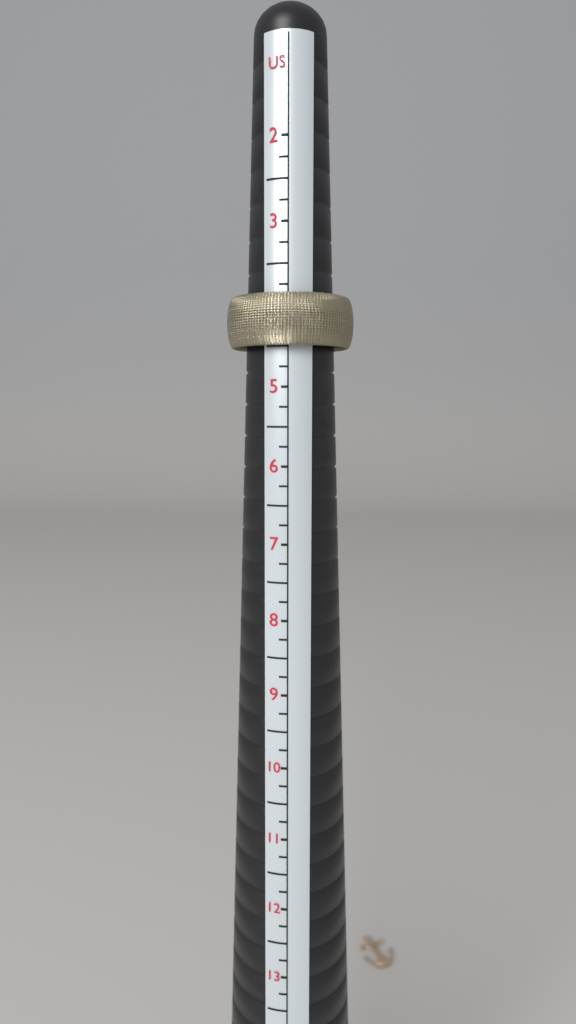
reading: 4.50 US
